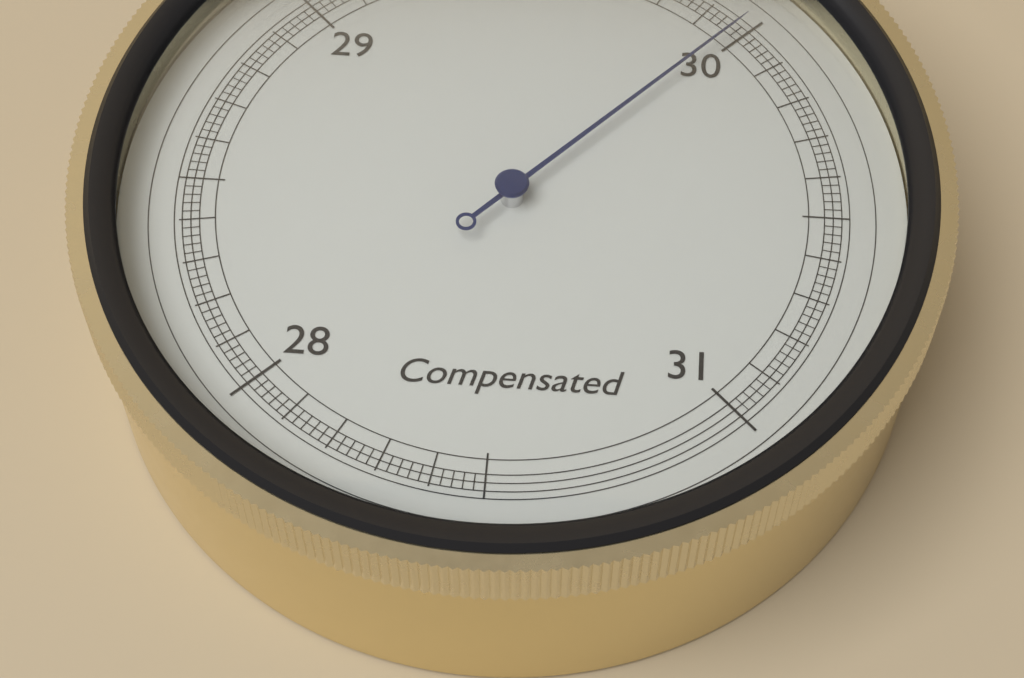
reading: 29.98 inHg
